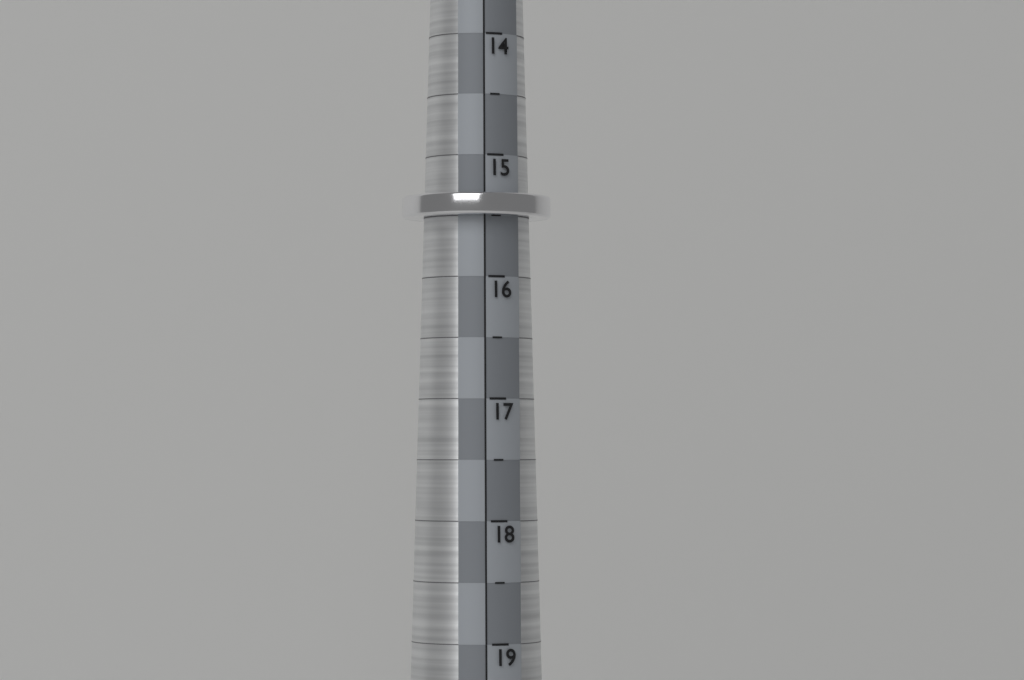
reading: 15.5 (no unit)
